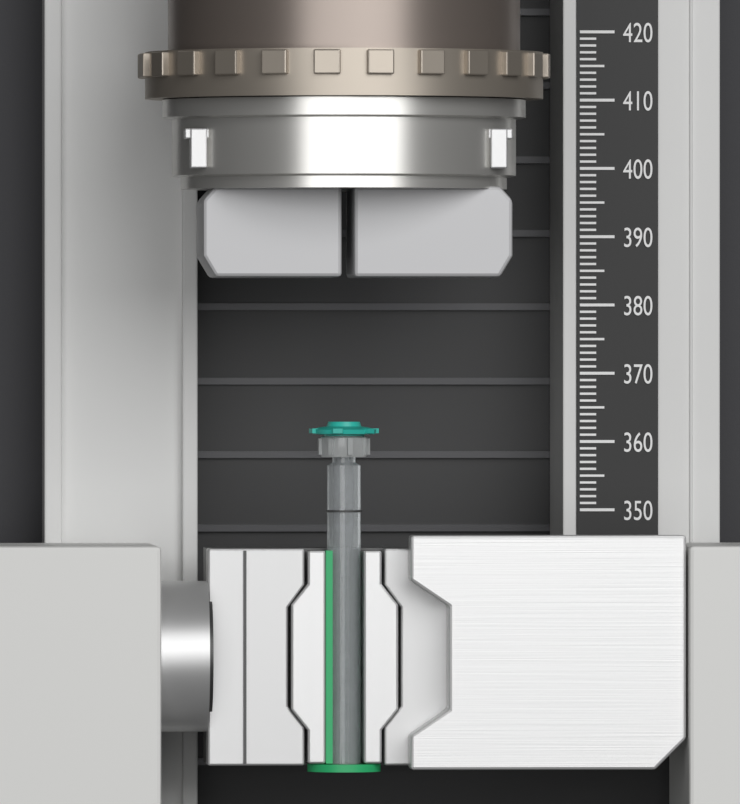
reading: 363 (no unit)
